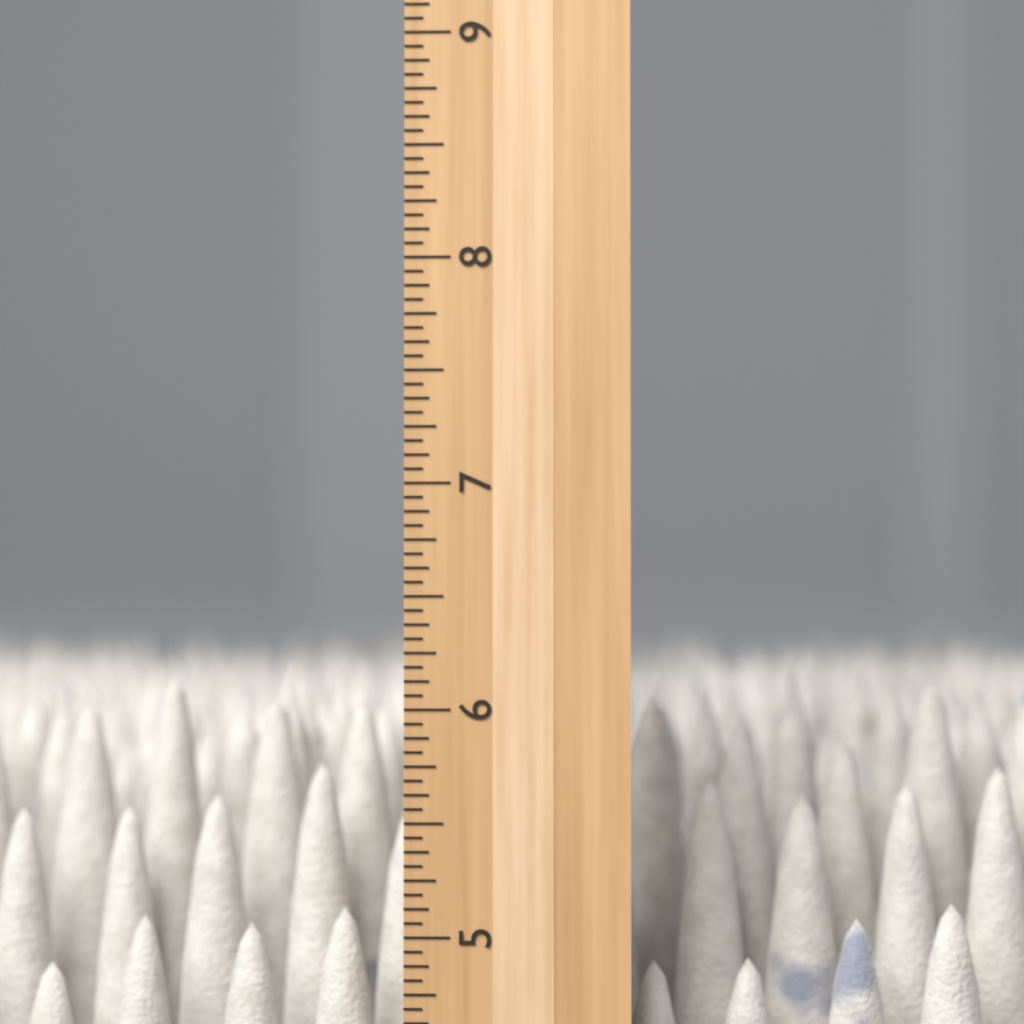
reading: 6.1875 inch
